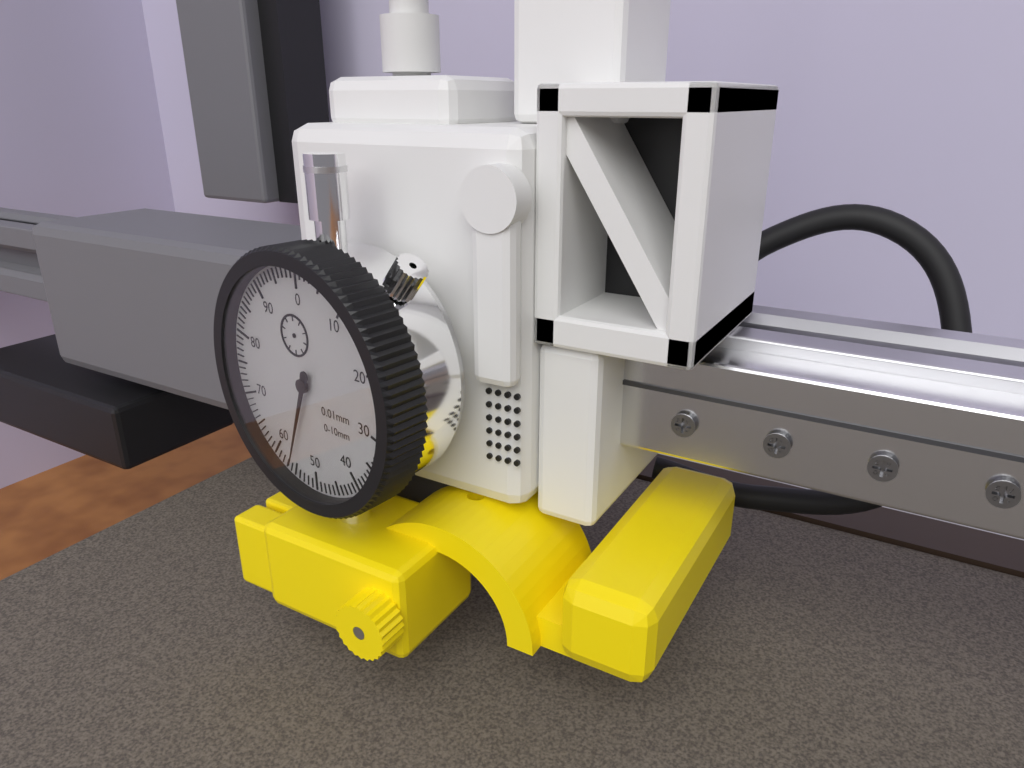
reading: 56 0.01mm
